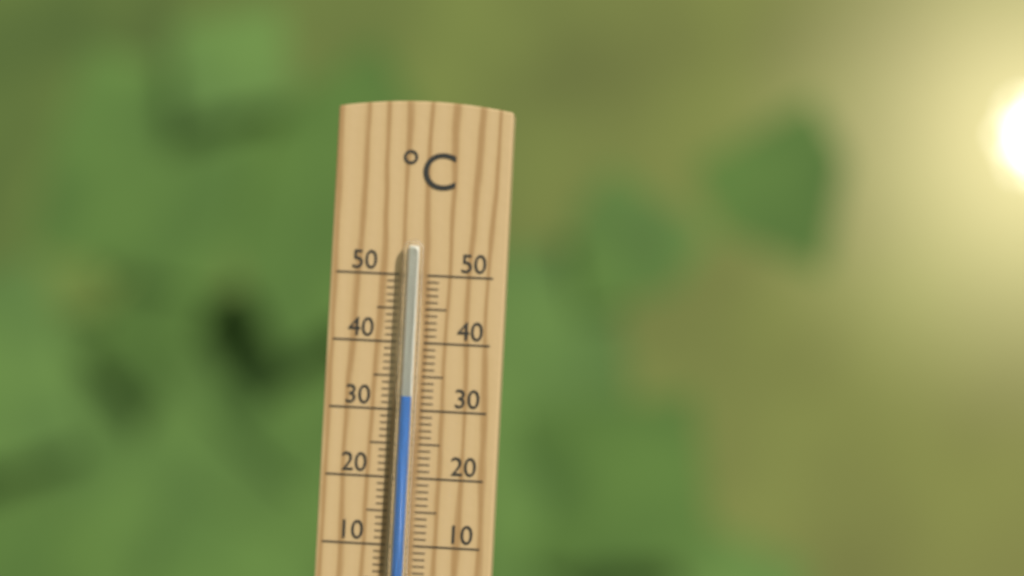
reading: 32 °C
